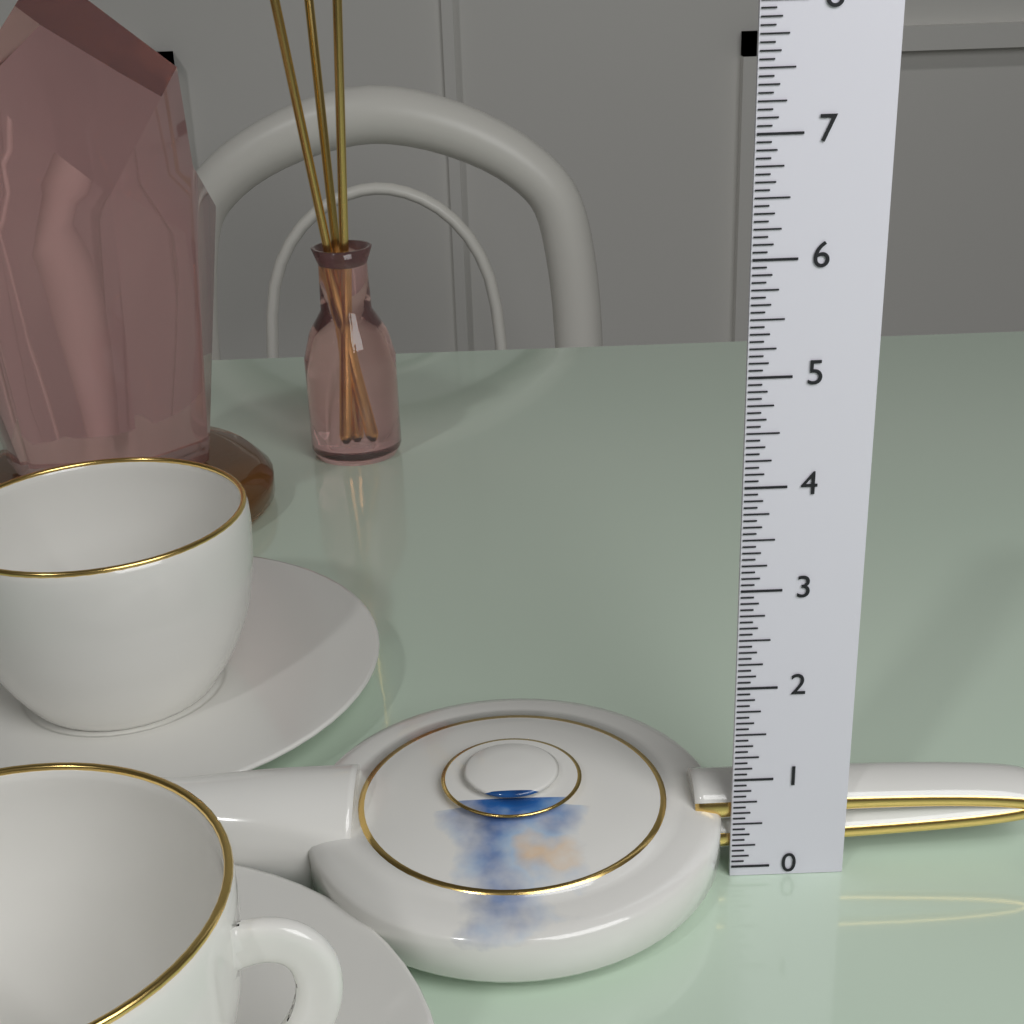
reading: 1.0000 (no unit)
